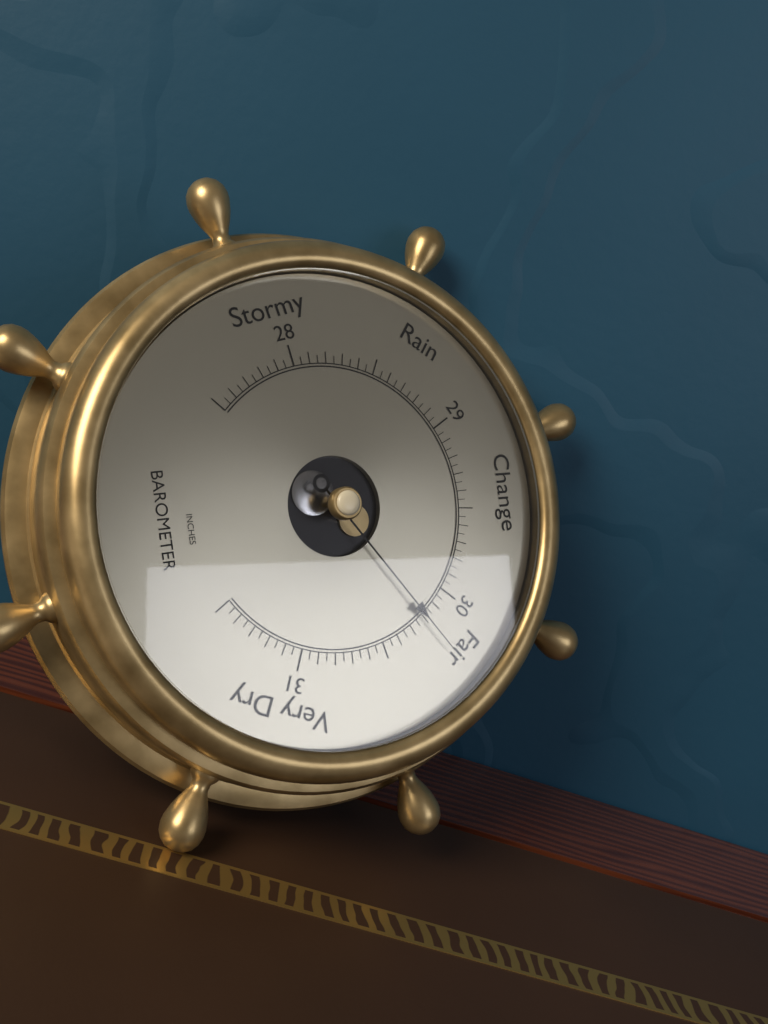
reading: 30.20 inHg
